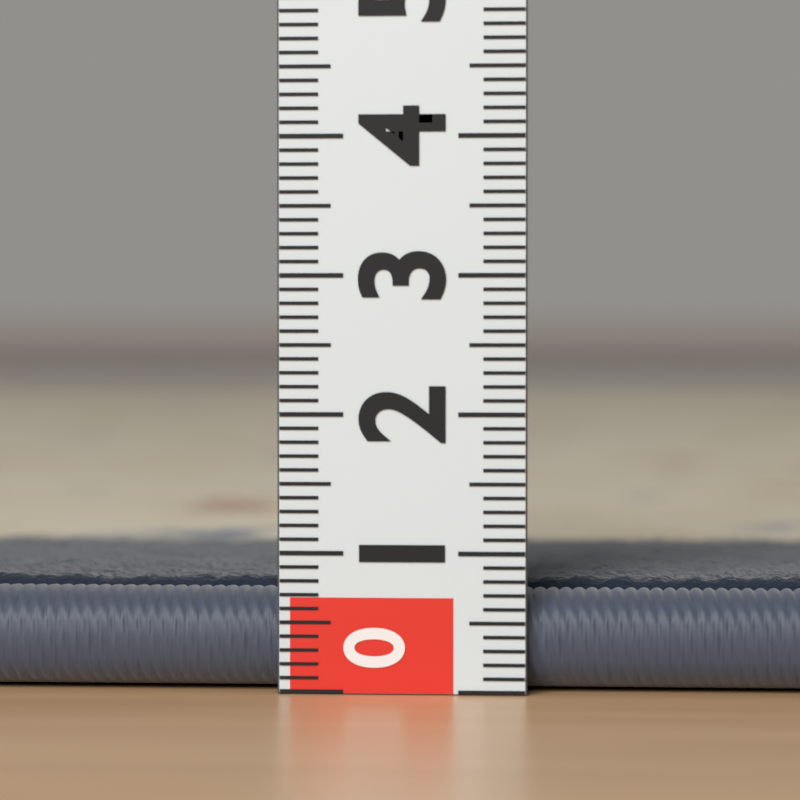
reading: 0.8 (no unit)
